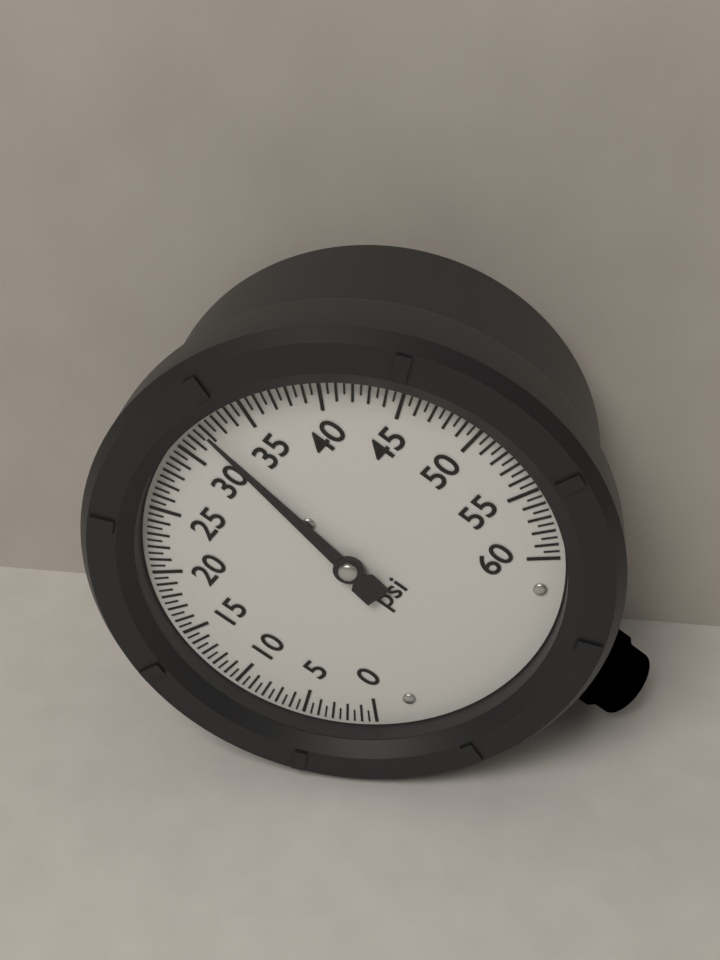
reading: 32.0 psi
